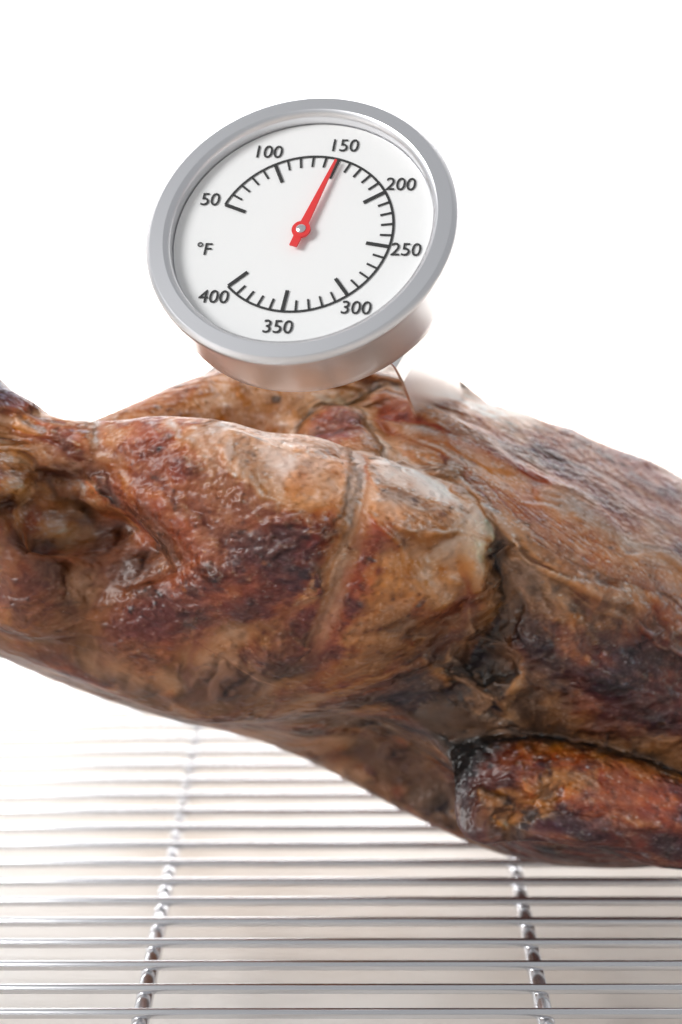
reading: 150 °F
